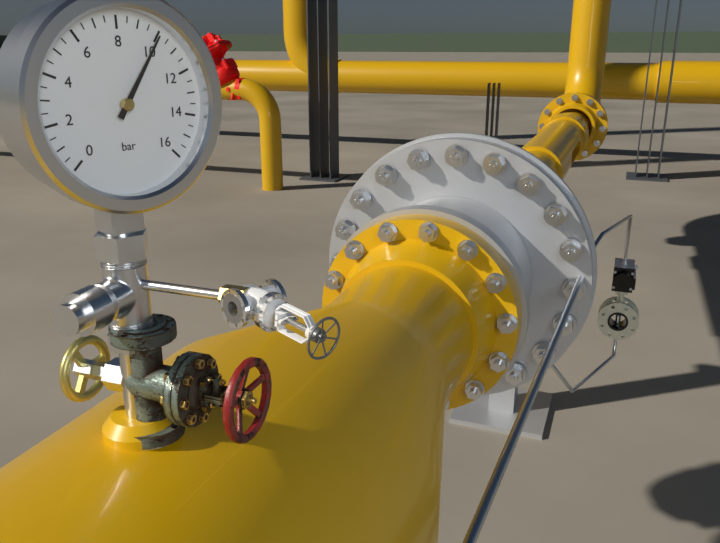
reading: 10.0 bar
